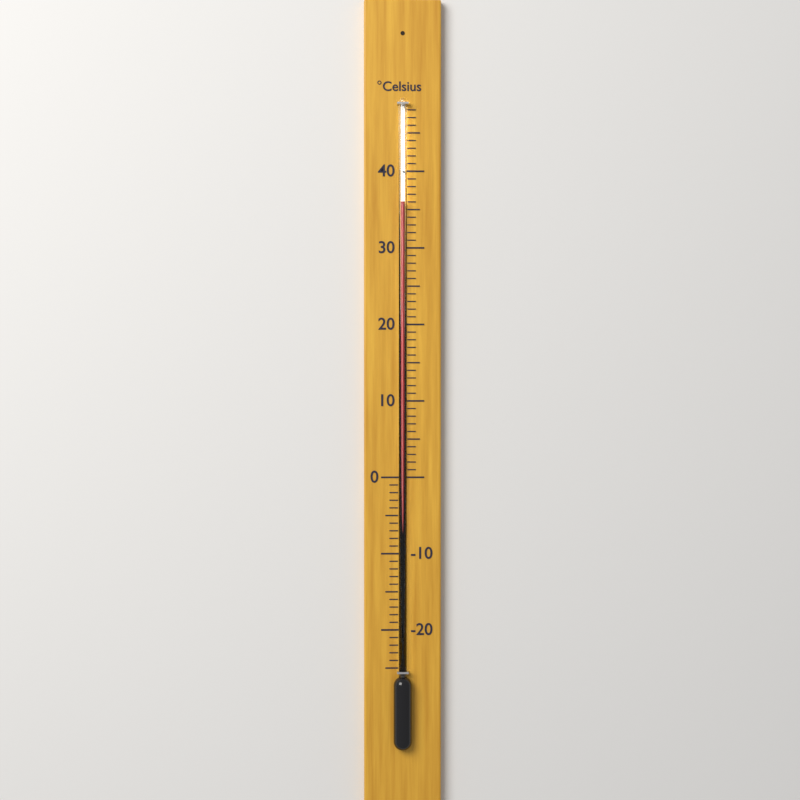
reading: 36 °C
